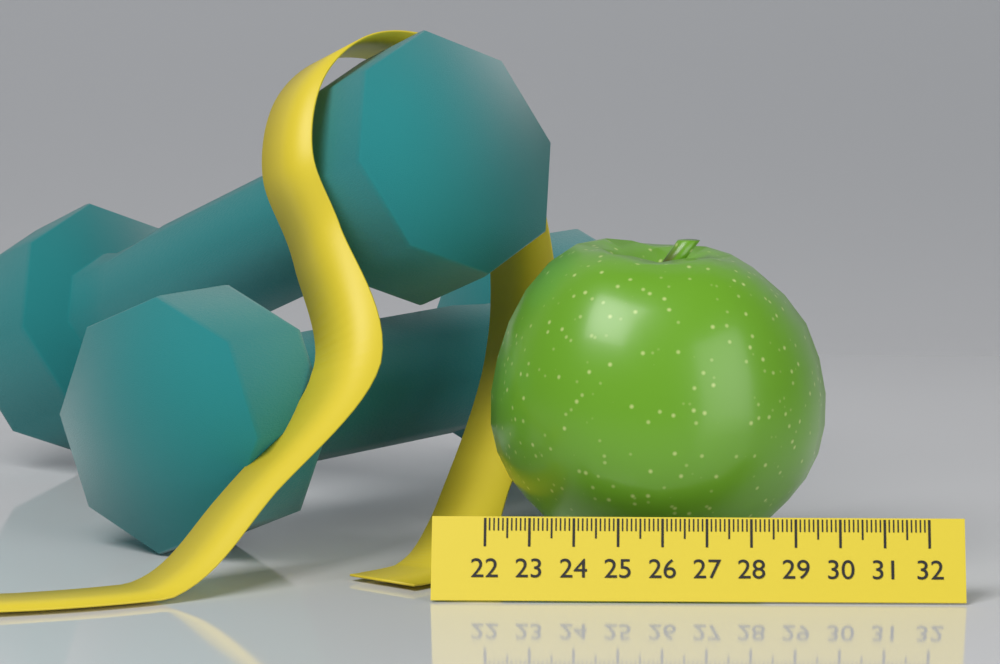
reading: 29.8 (no unit)
